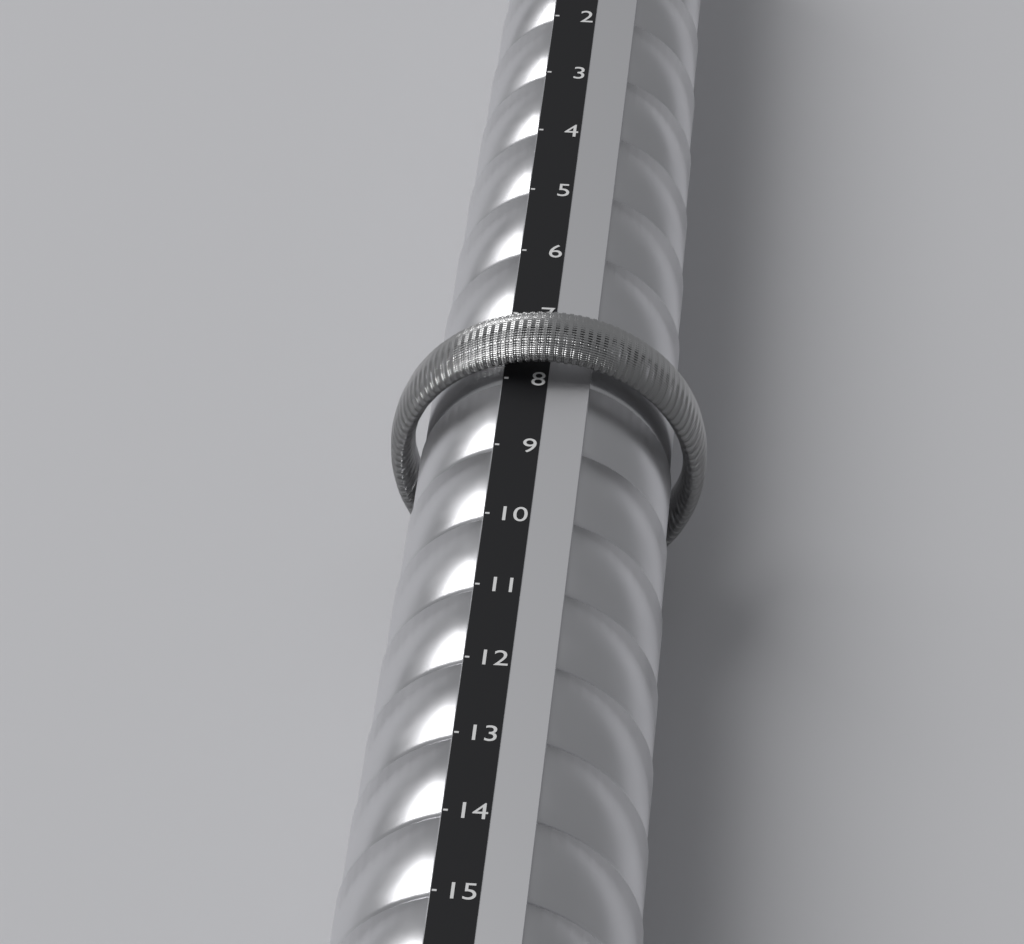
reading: 8 (no unit)
